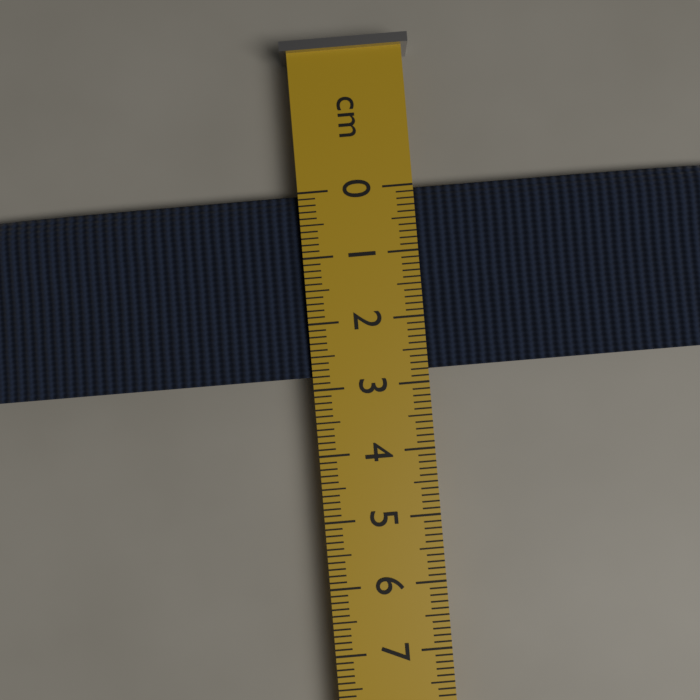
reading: 2.8 cm
